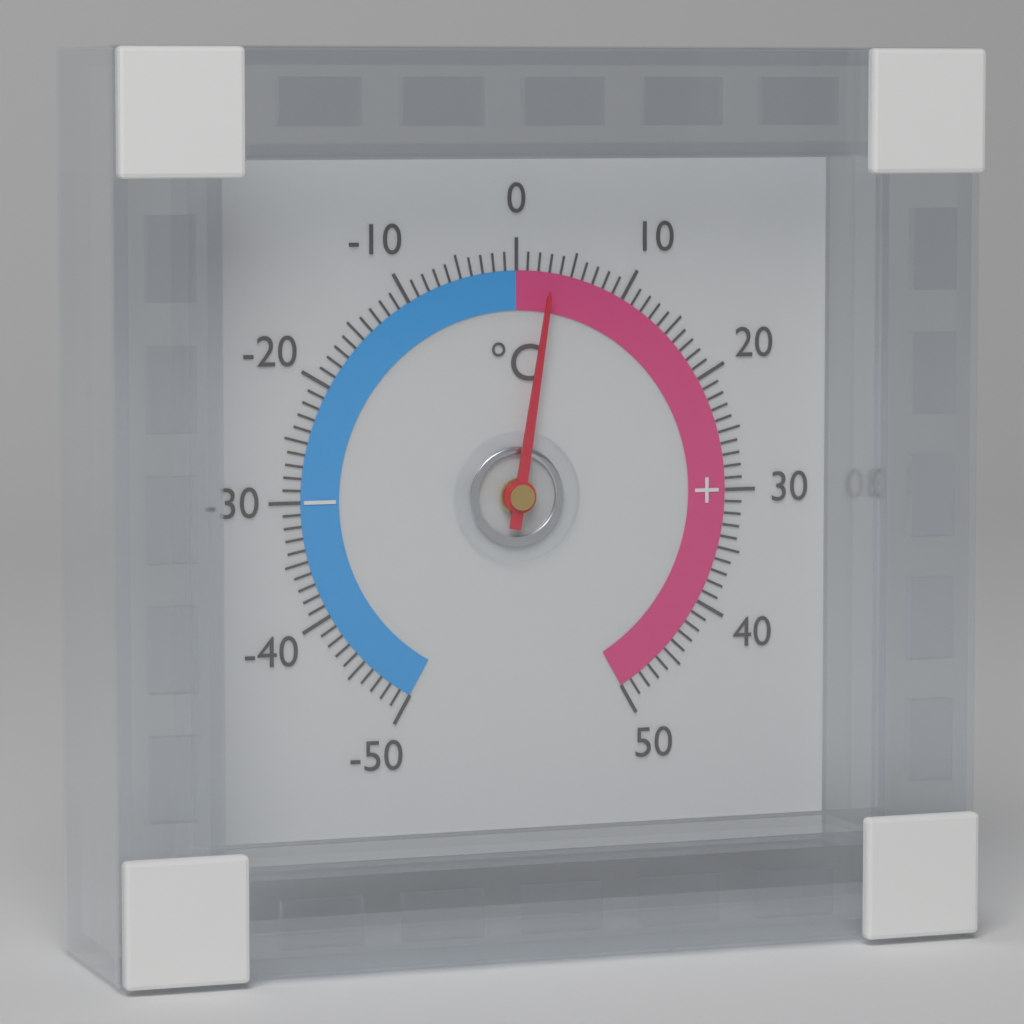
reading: 3 °C
